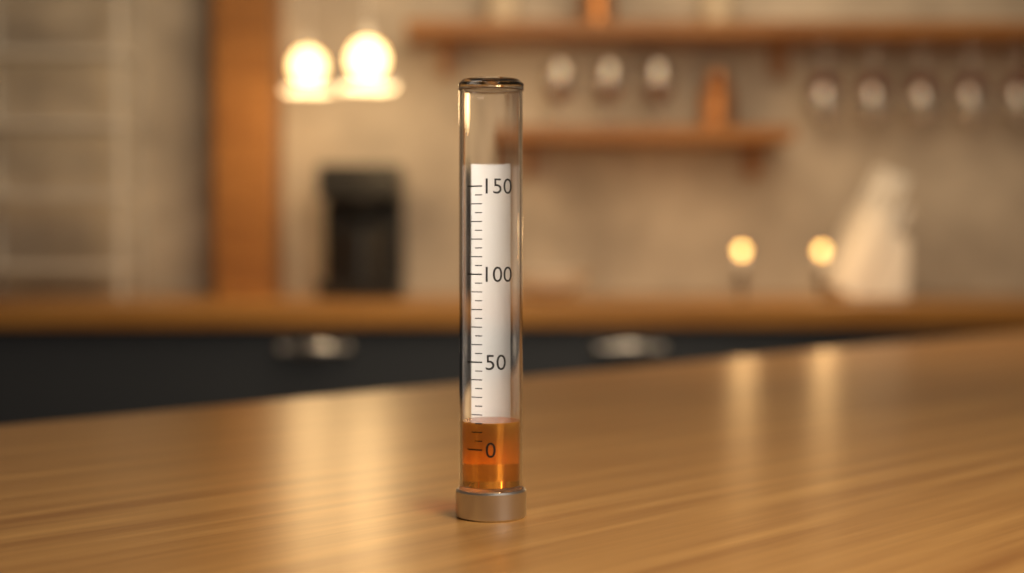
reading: 15 (no unit)
